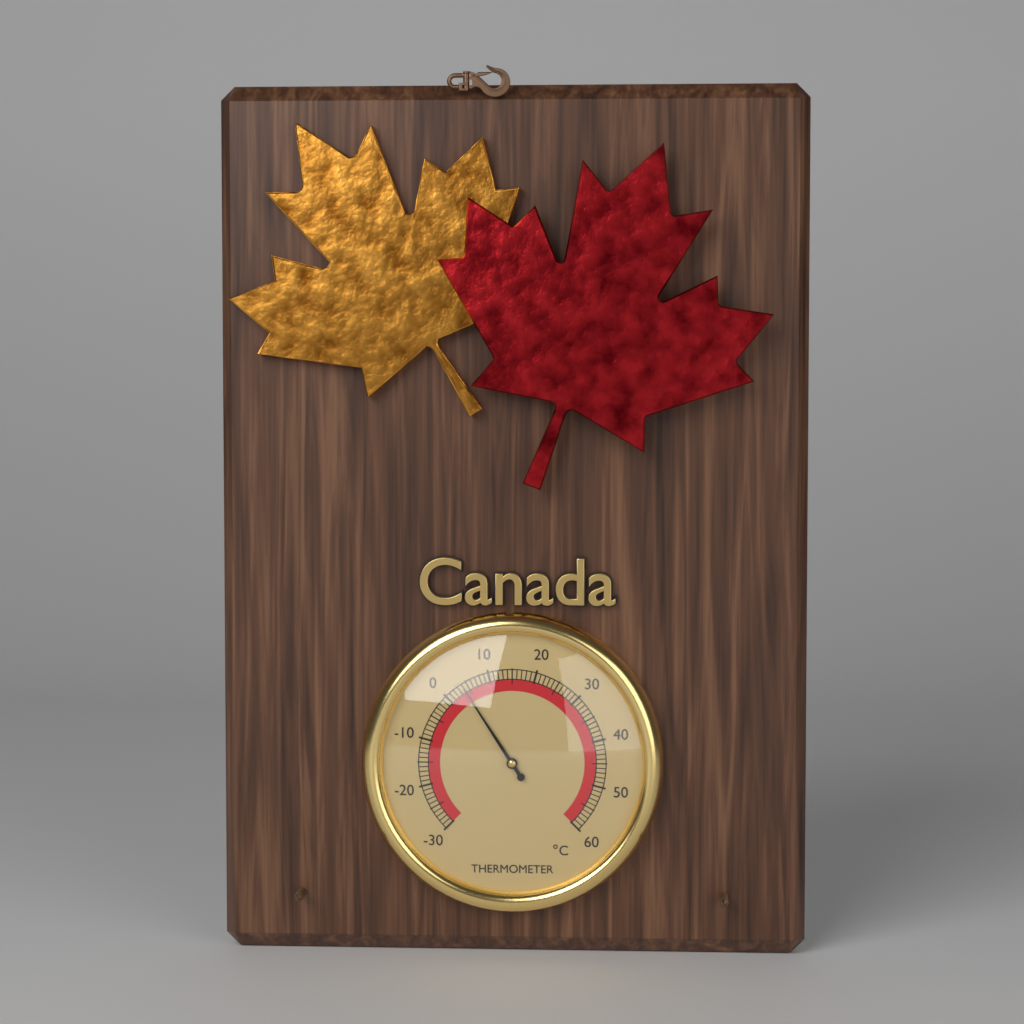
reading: 4 °C
